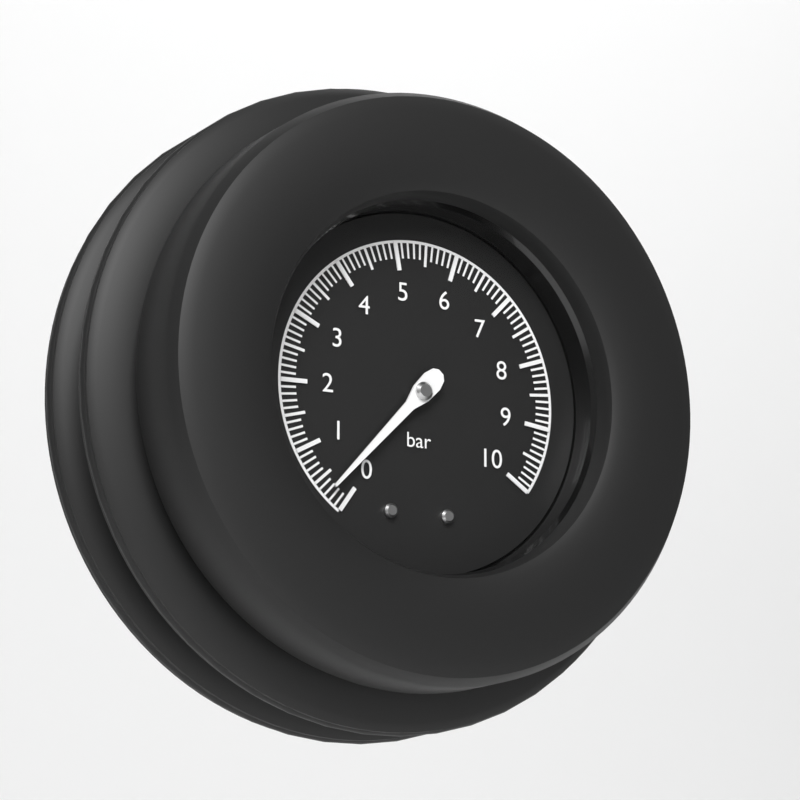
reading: 0.3 bar
